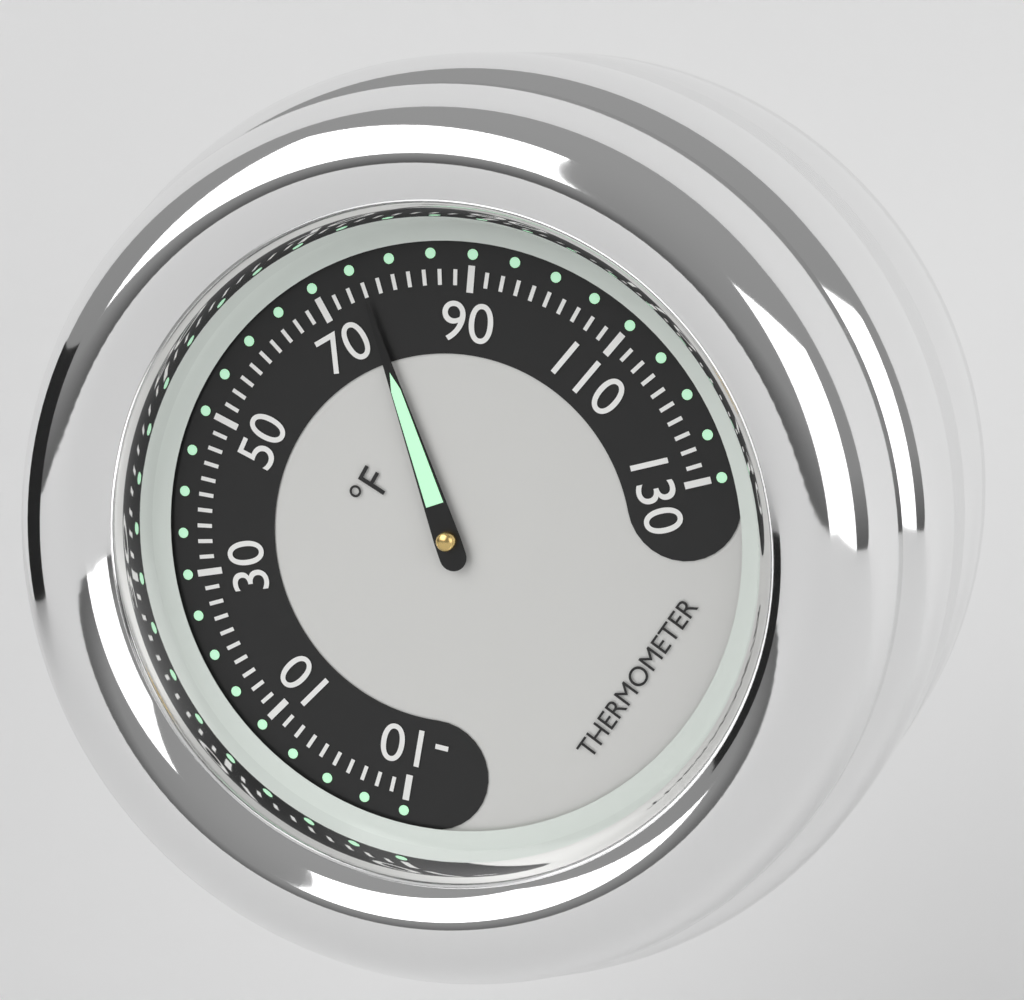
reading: 76 °F
